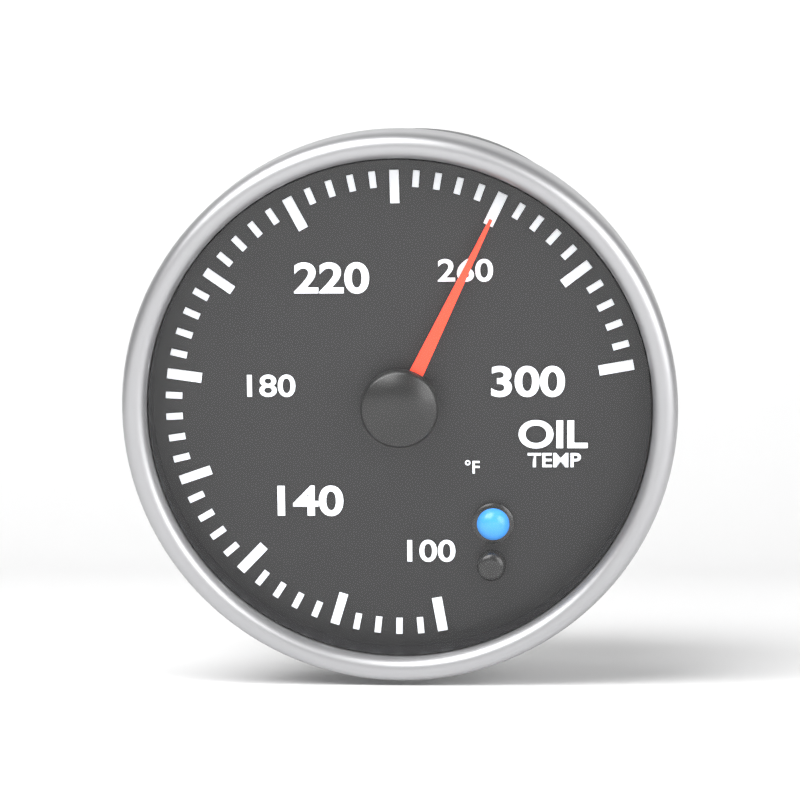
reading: 260 °F
